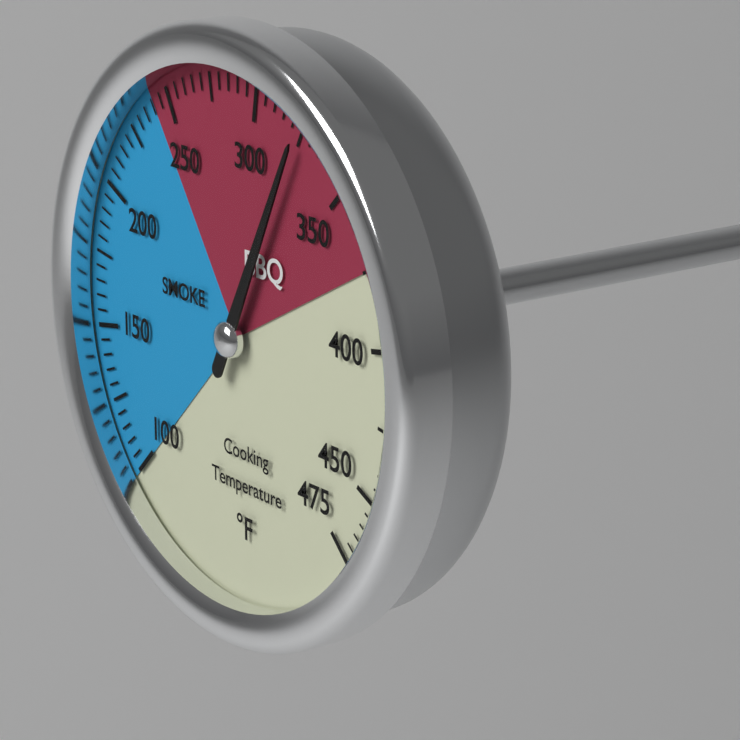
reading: 325 °F
